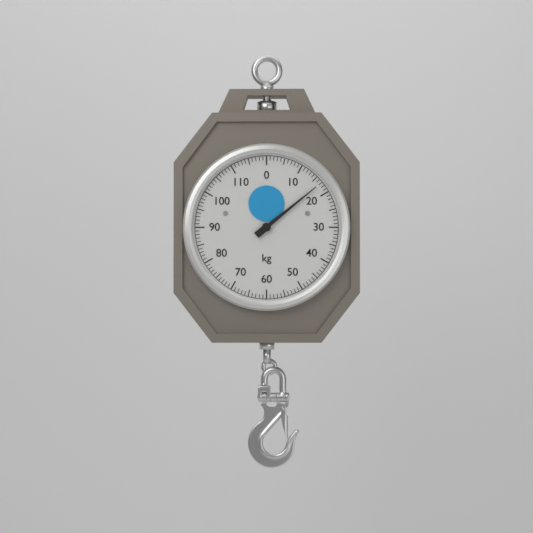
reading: 17 kg
